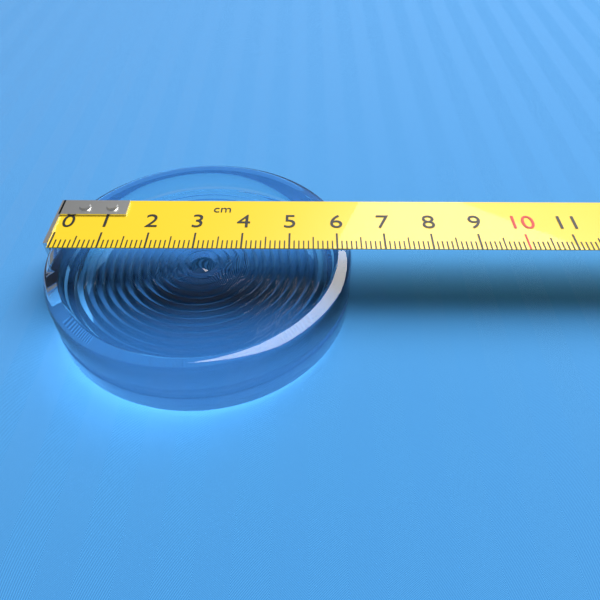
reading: 6.3 cm
